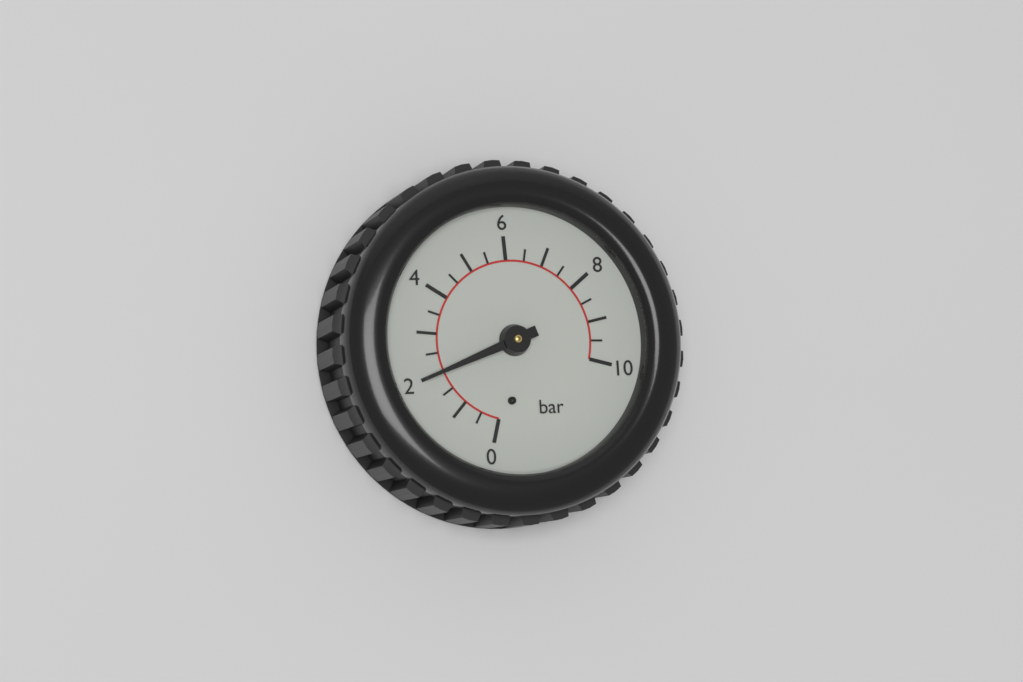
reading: 2.0 bar
